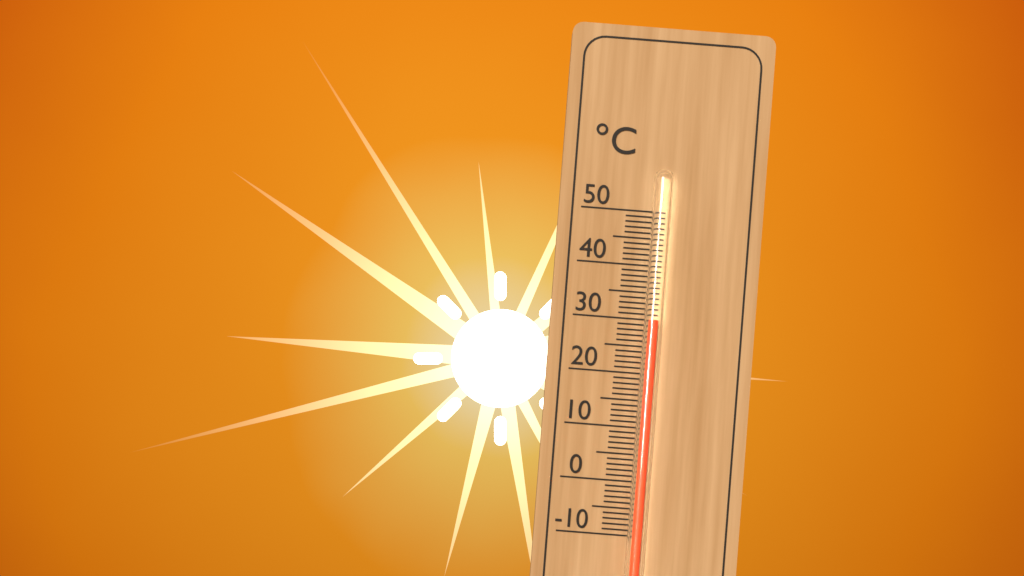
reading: 30 °C
